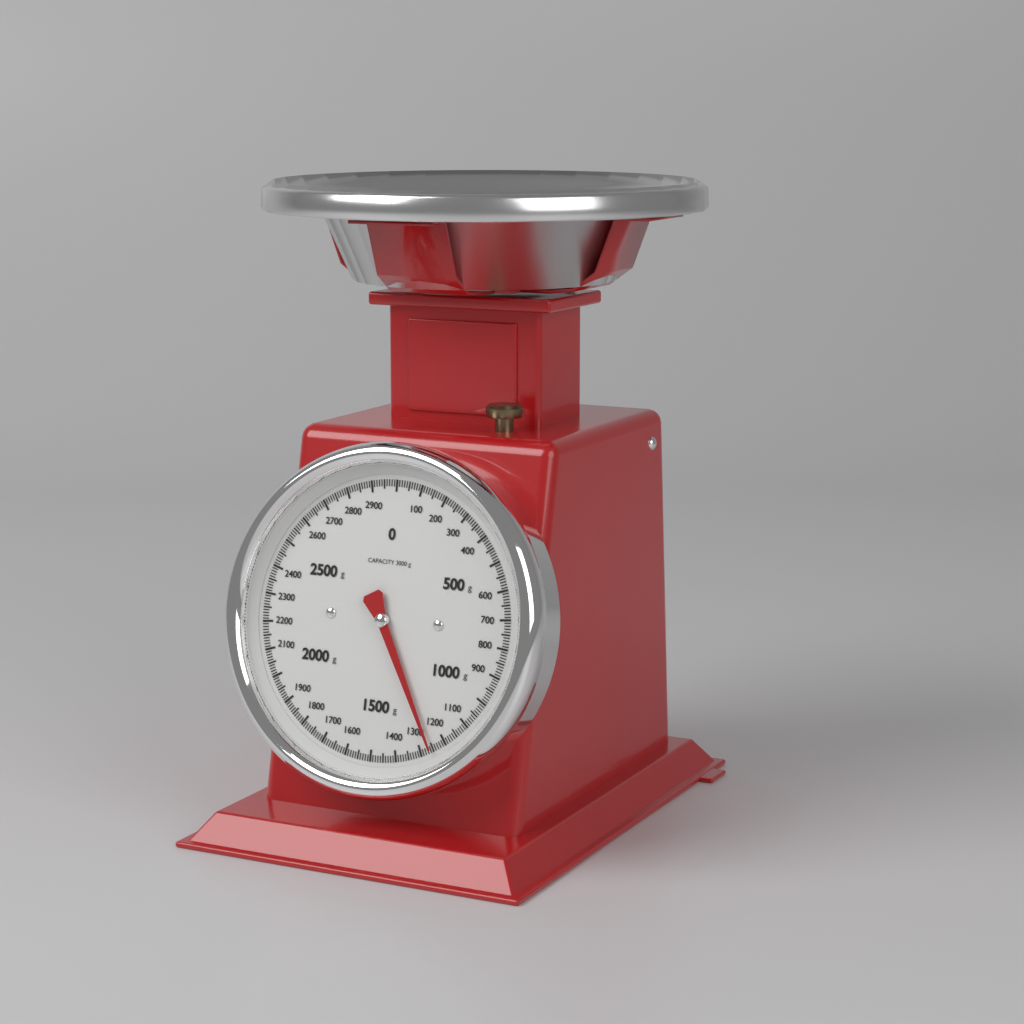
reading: 1260 g
